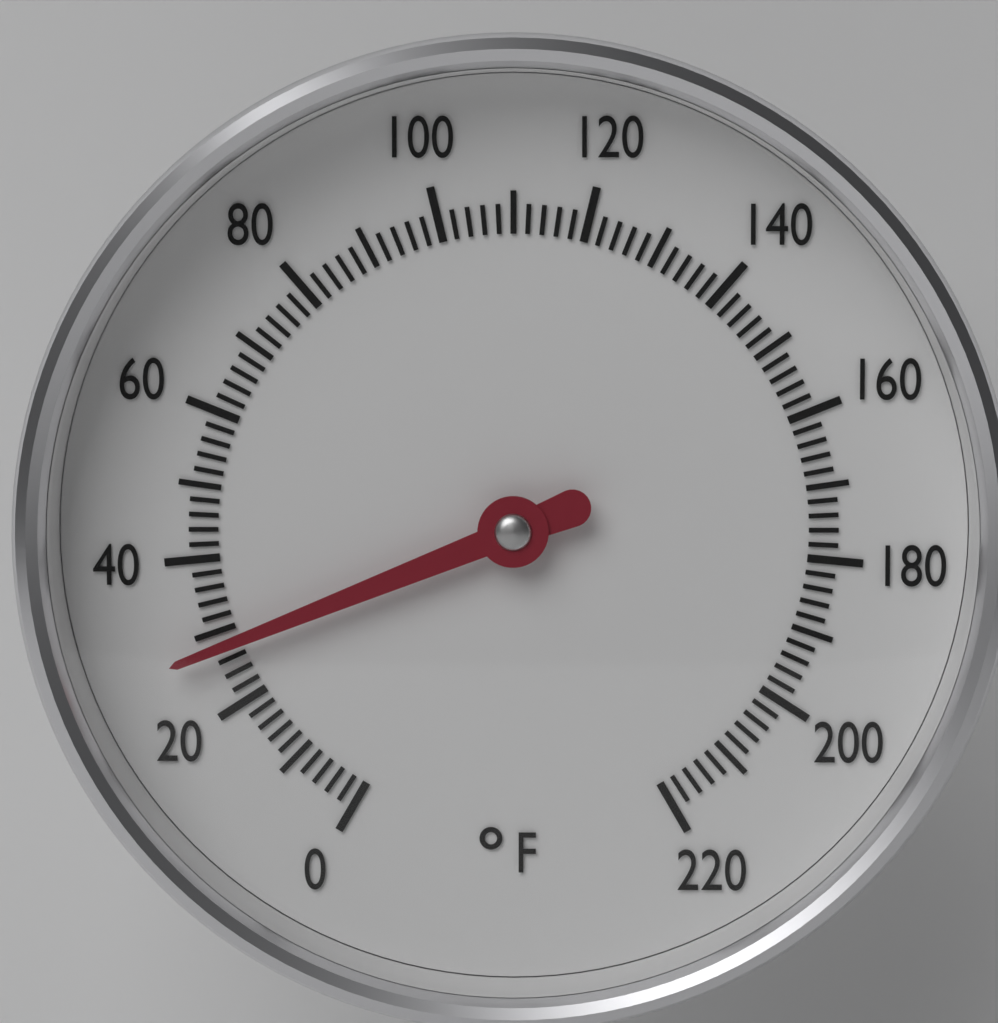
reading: 28 °F
